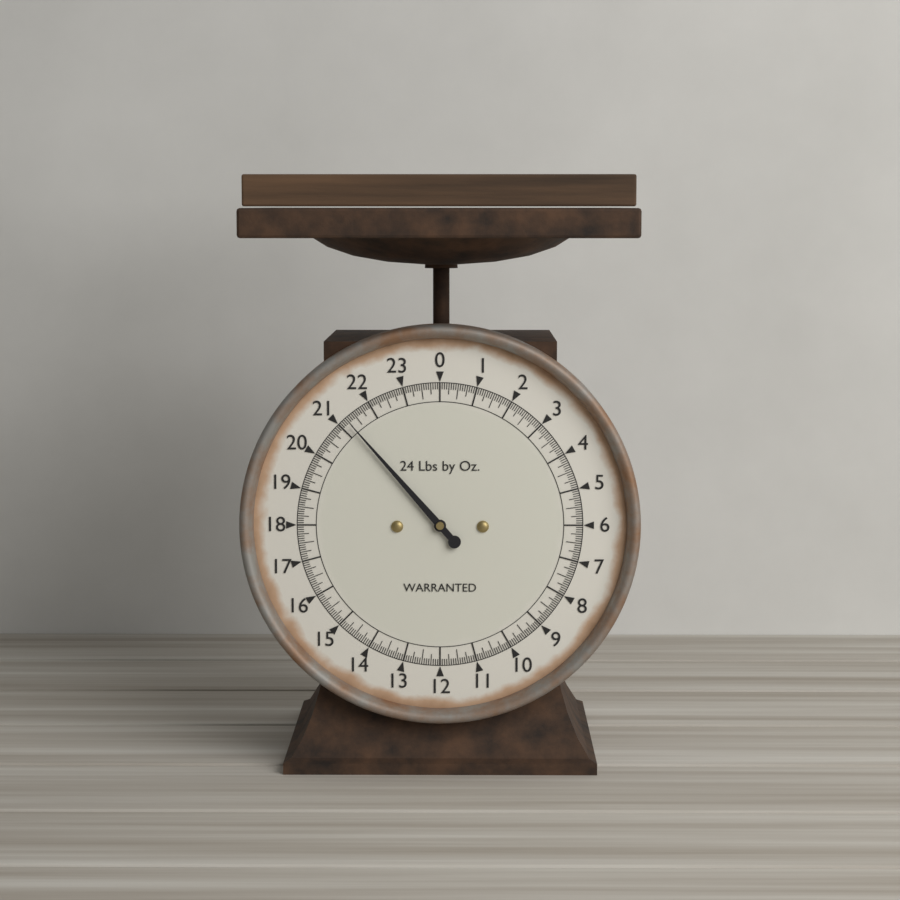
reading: 21.2500 lb
